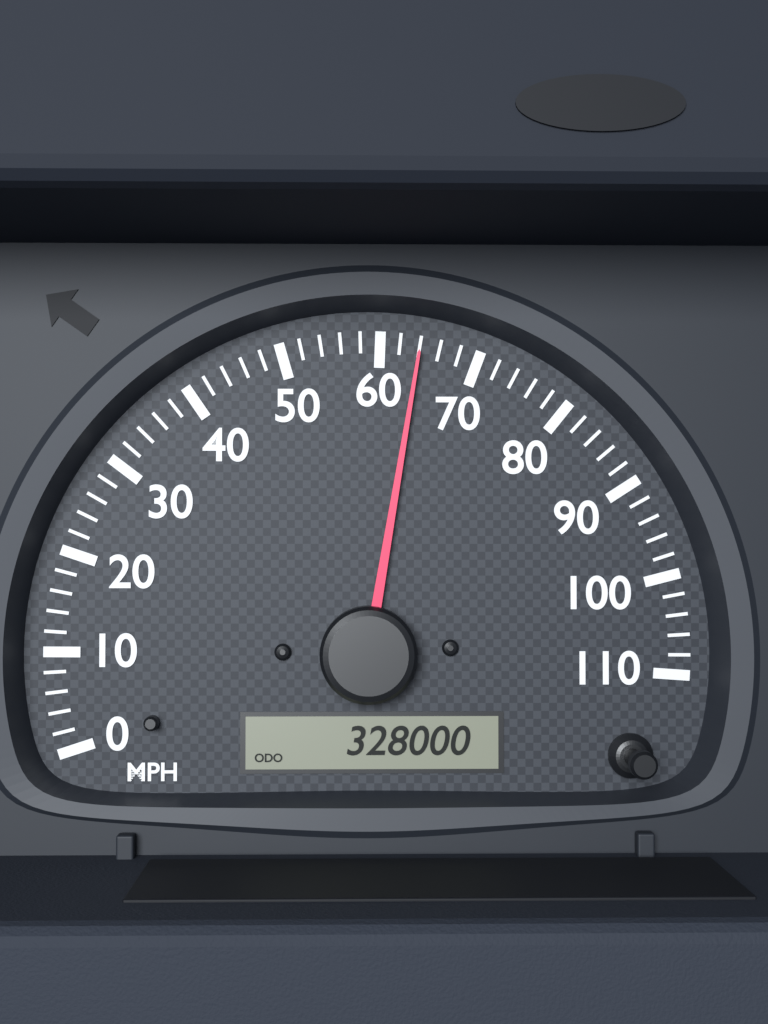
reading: 64 MPH
